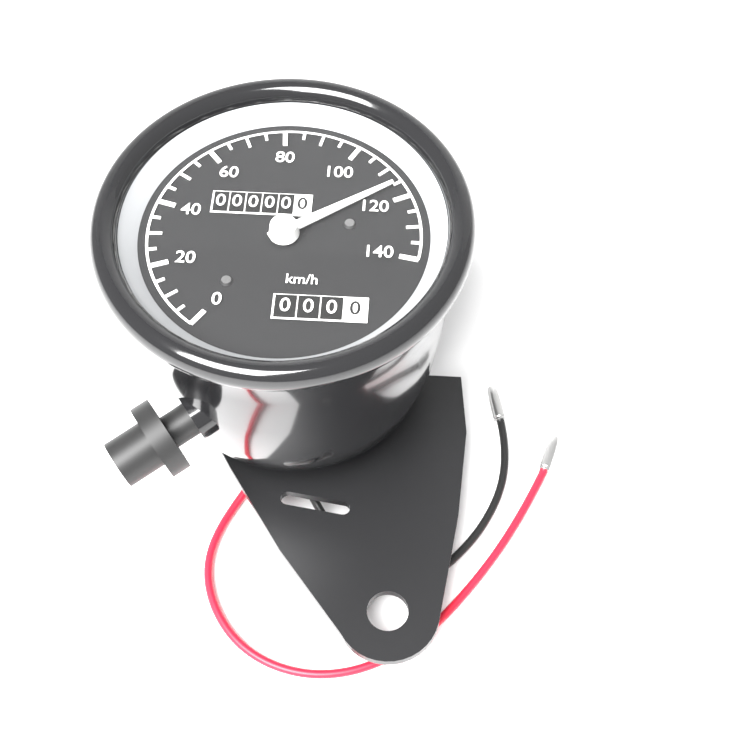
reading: 115 km/h
